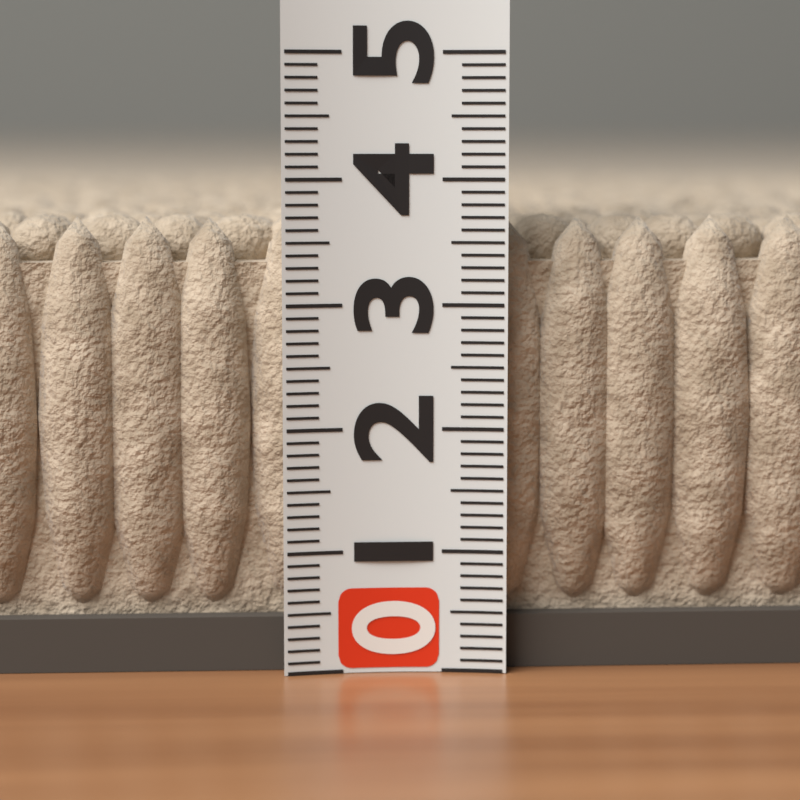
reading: 3.7 (no unit)
